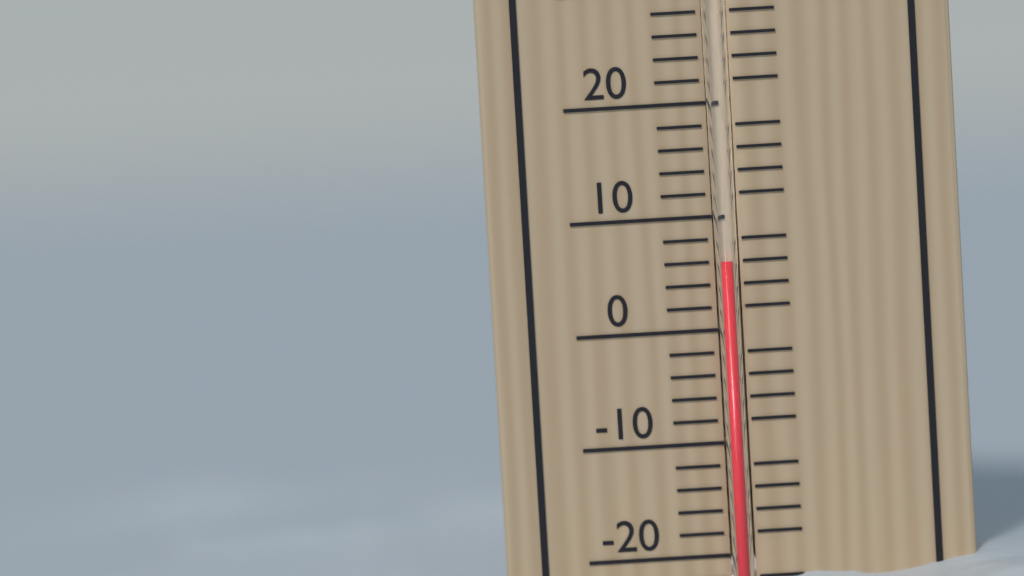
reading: 6 °C
